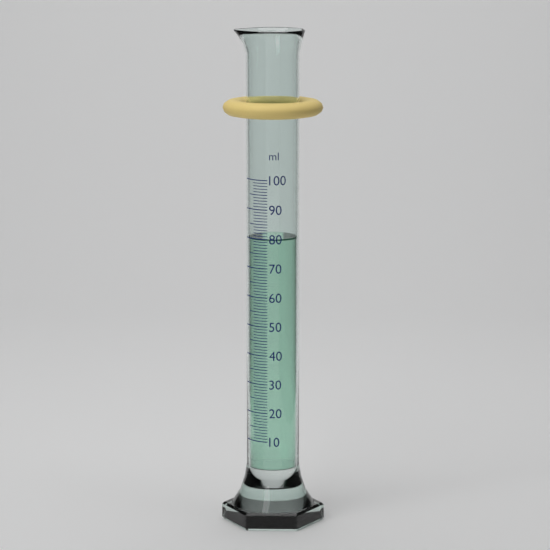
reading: 80 ml
